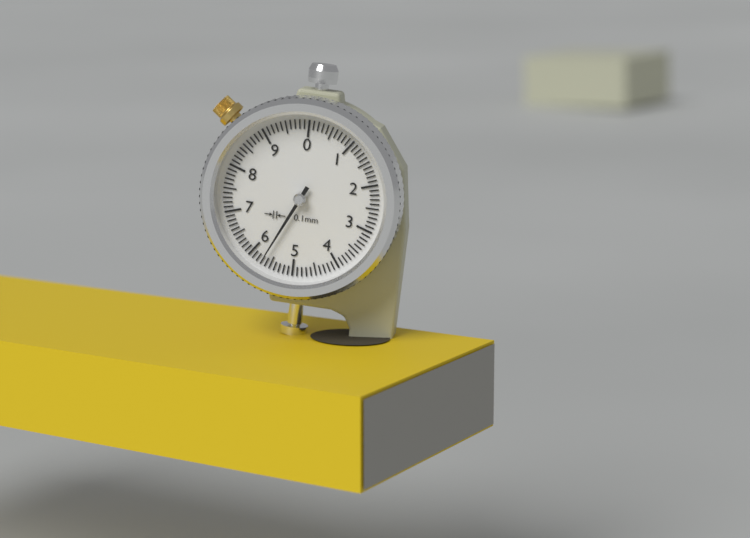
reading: 5.7 mm
